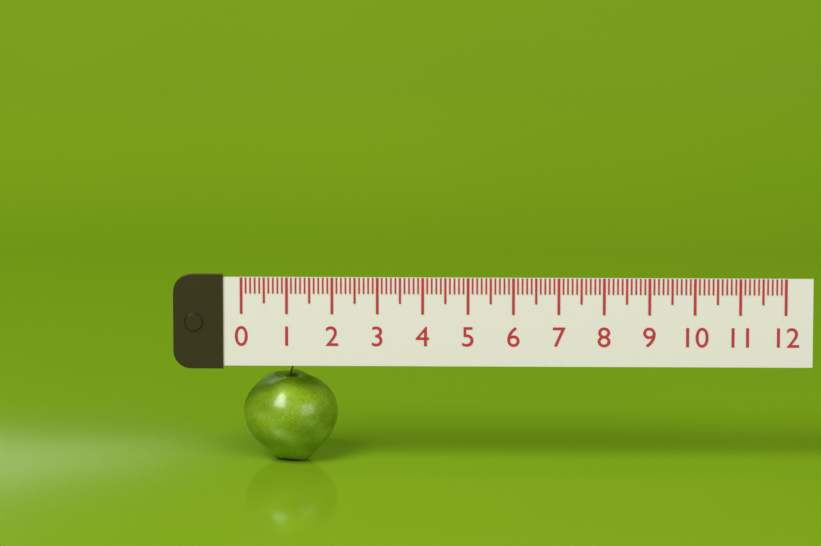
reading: 2.1 (no unit)
